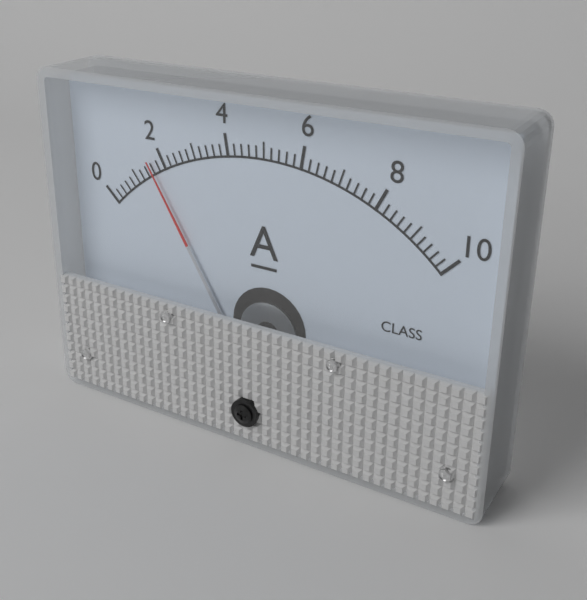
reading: 1.6 A
